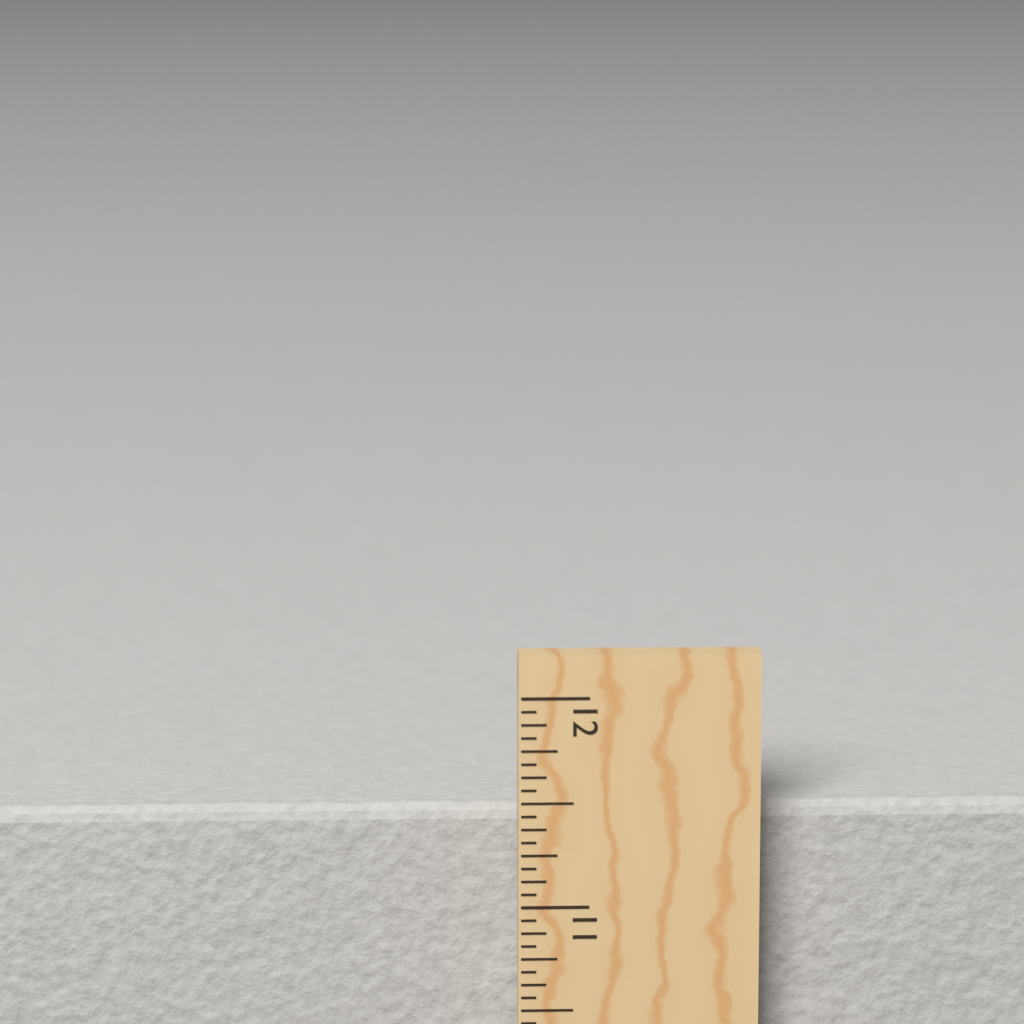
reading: 11.4375 in
